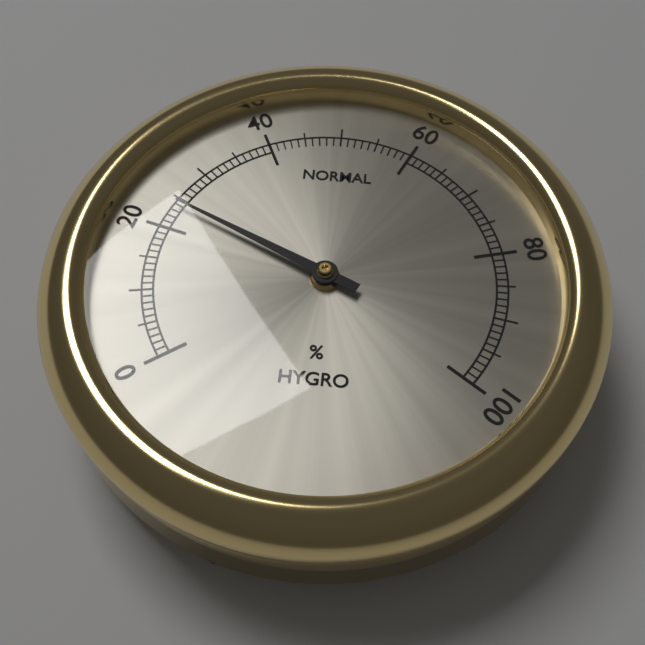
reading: 24 %
